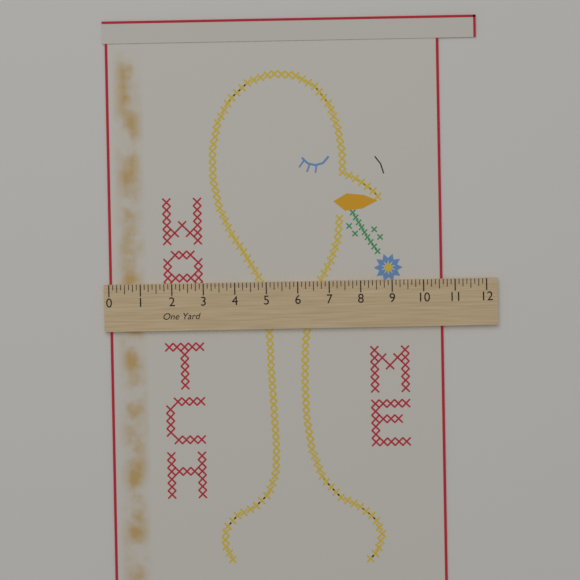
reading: 10.625 in
